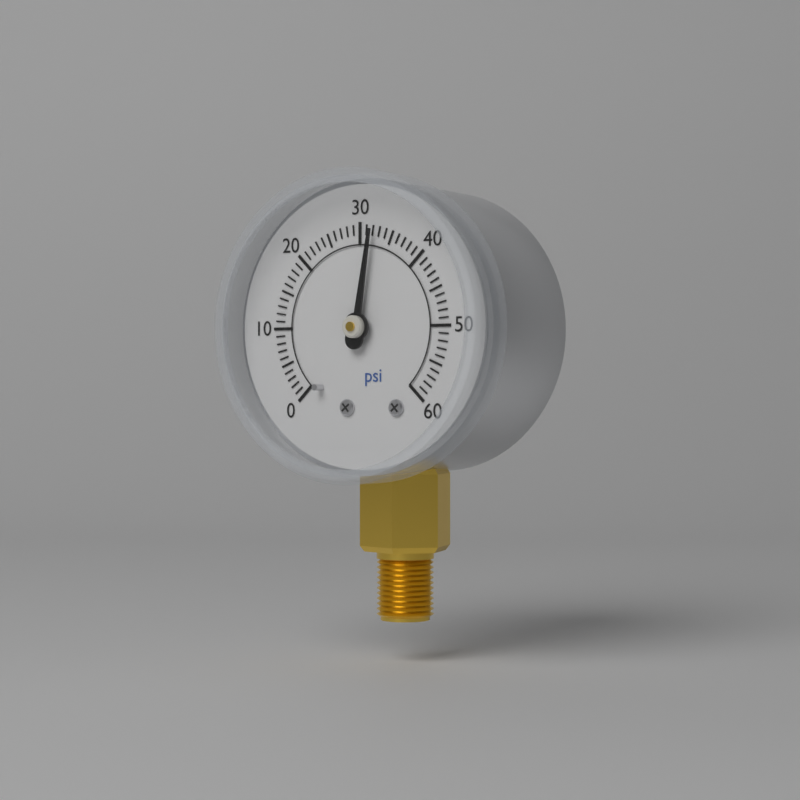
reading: 32 psi
